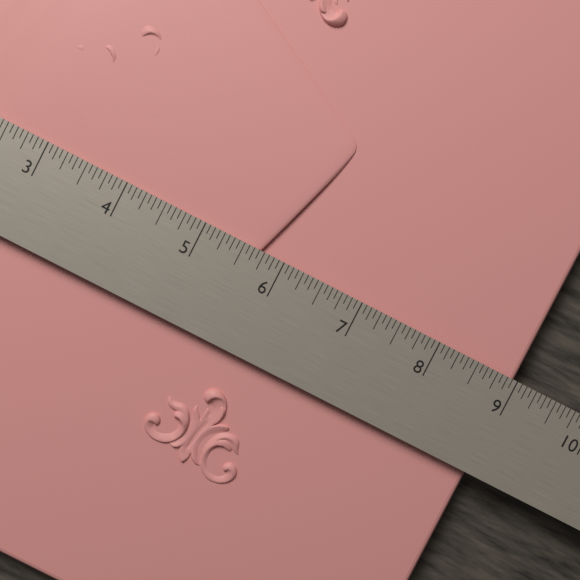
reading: 9.0000 in
